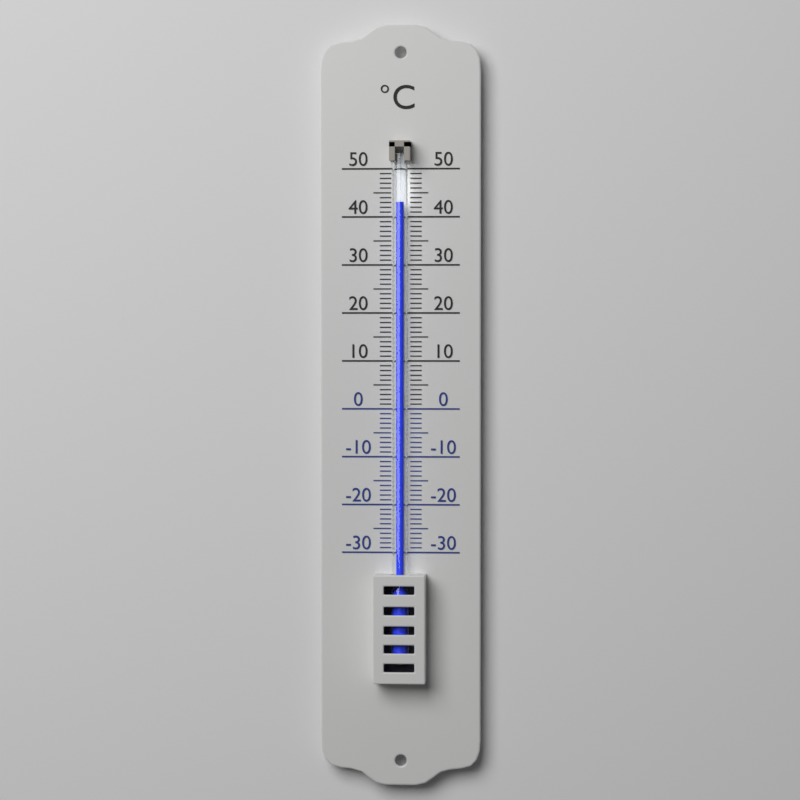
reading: 43 °C
